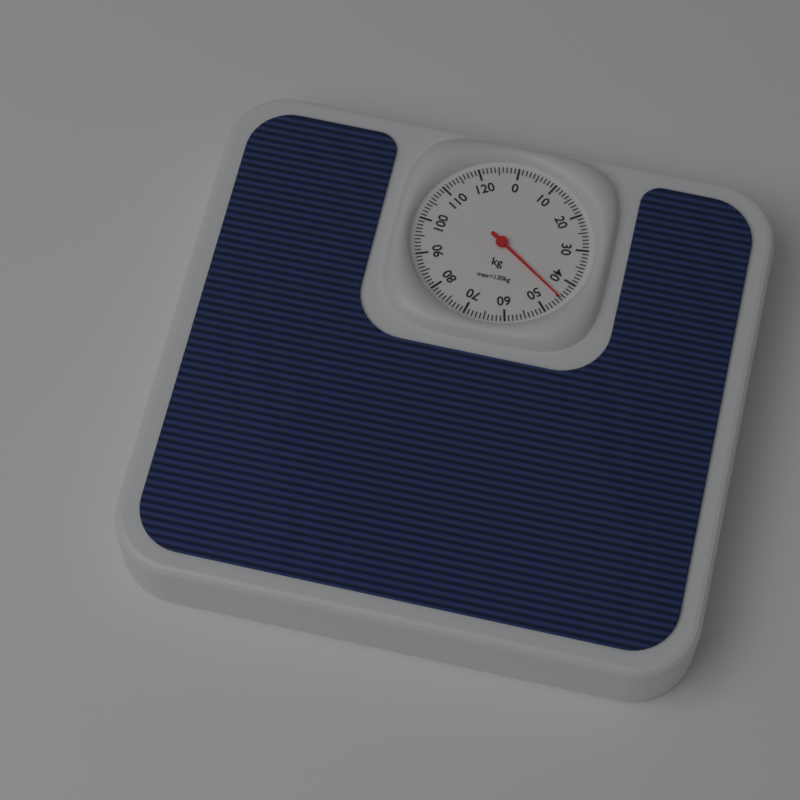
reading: 45 kg
